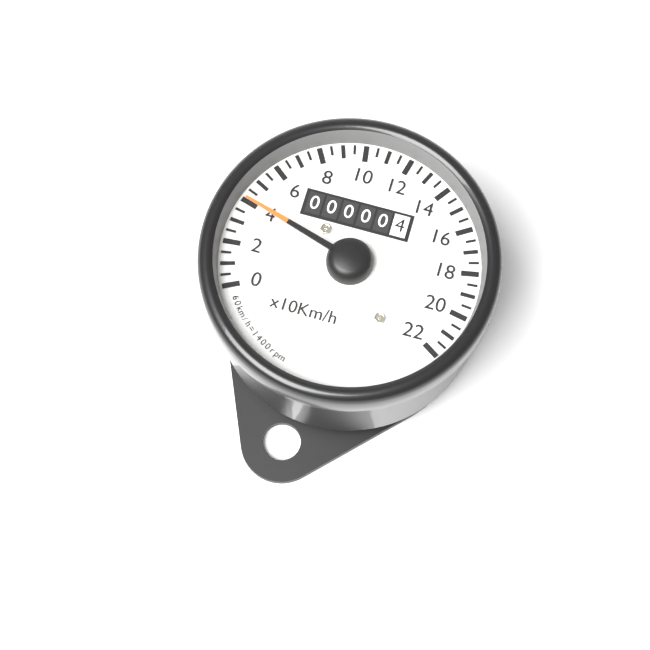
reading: 4.0 x10 km/h
